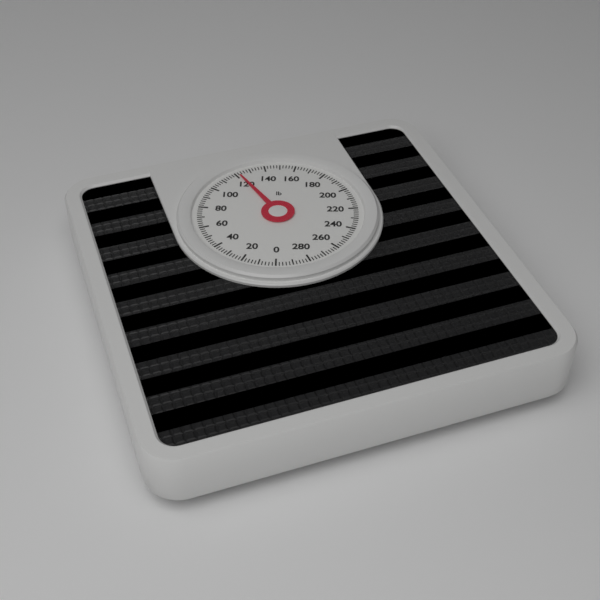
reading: 122 lb
